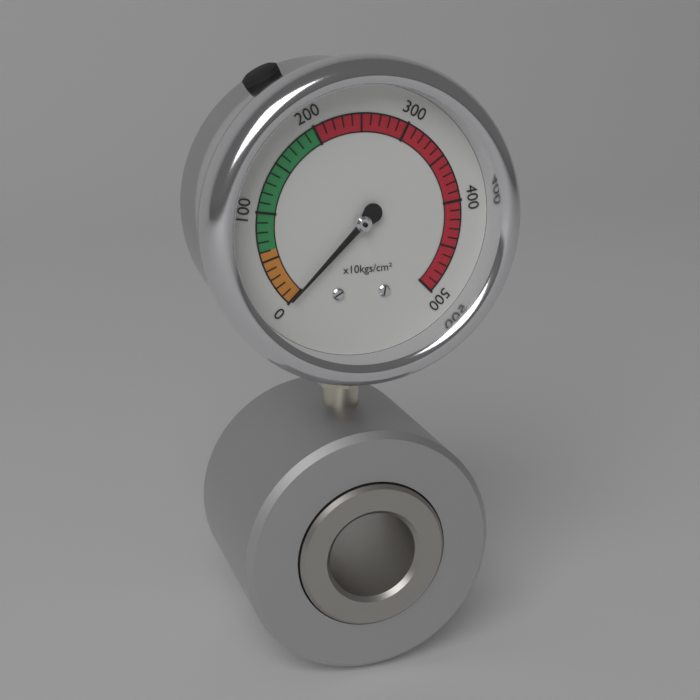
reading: 0 kgs/cm²
